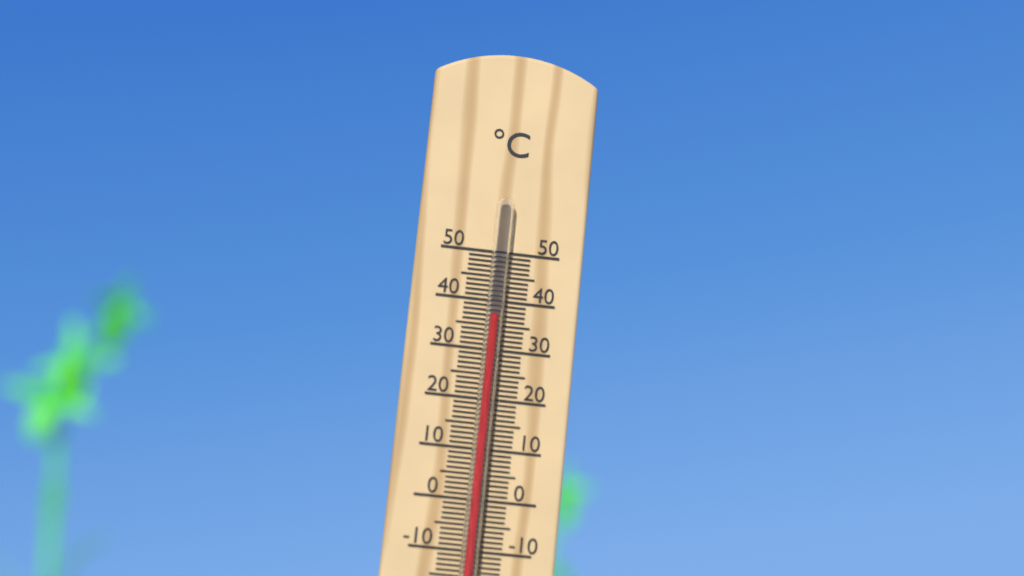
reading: 37 °C
